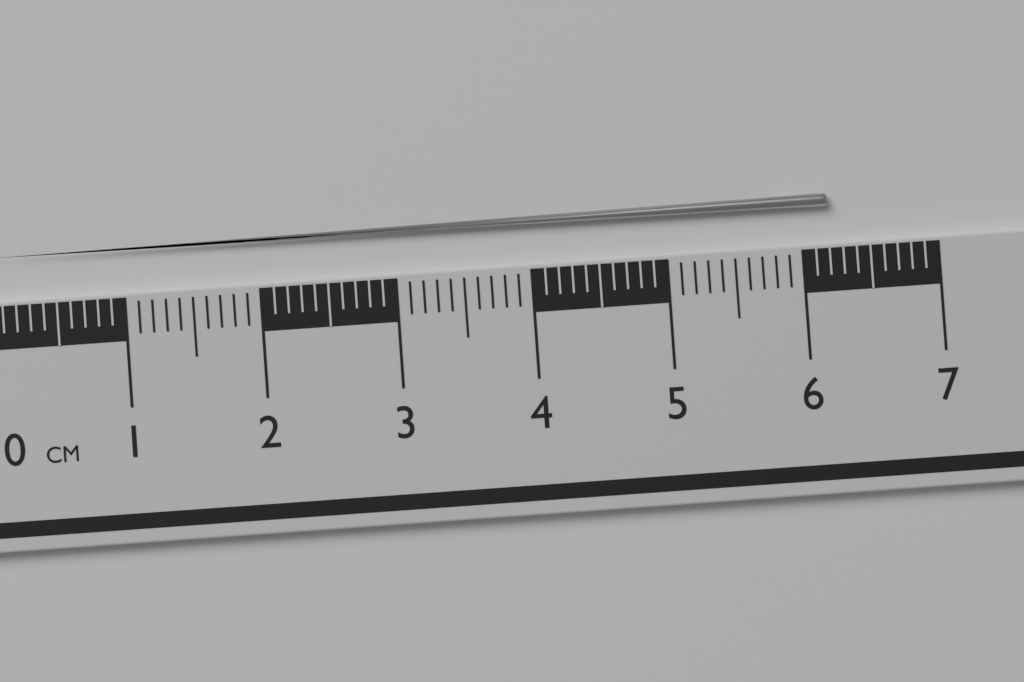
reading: 6.2 cm
